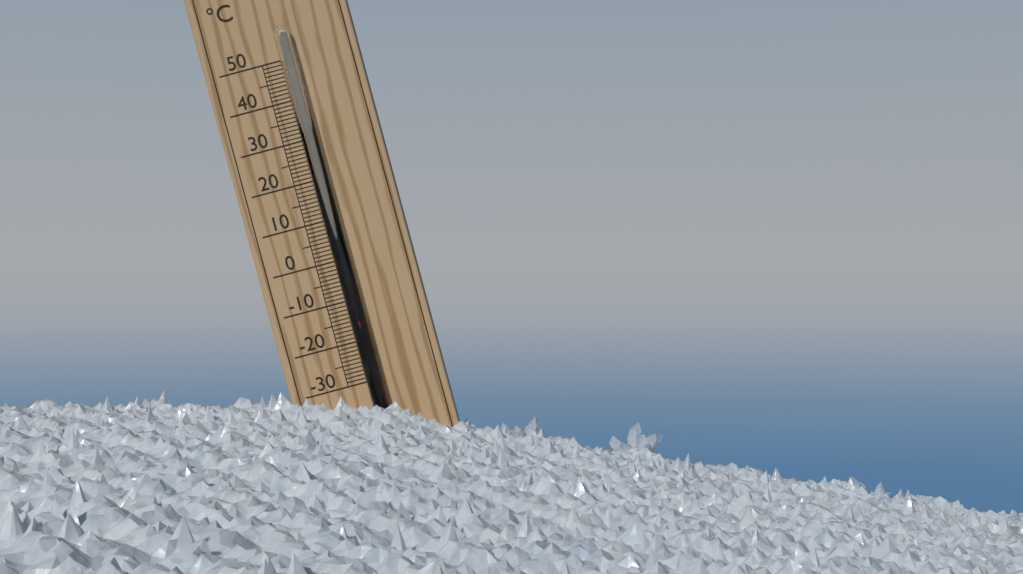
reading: -15 °C
